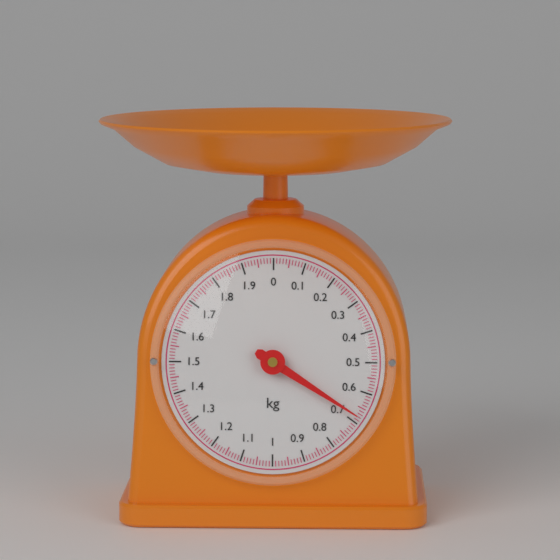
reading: 0.68 kg
